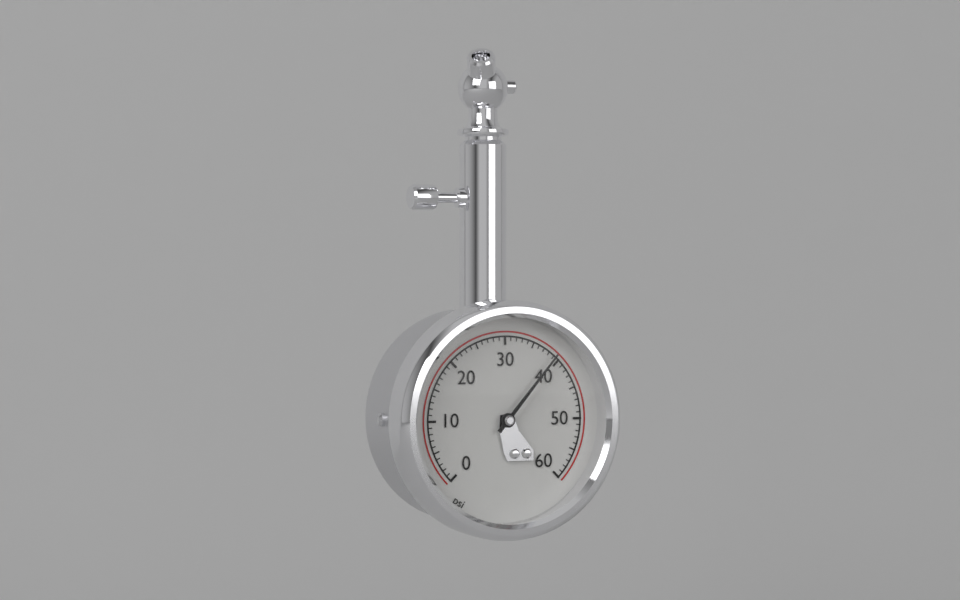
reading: 39 psi
